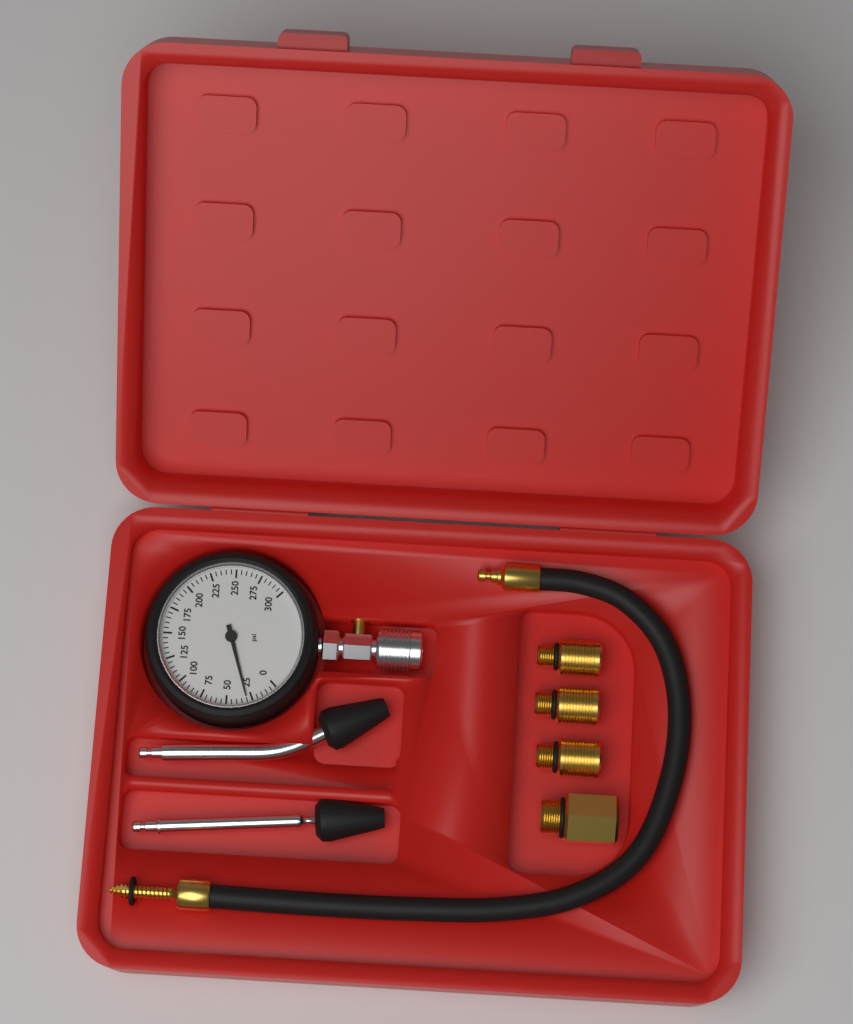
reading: 30 psi
